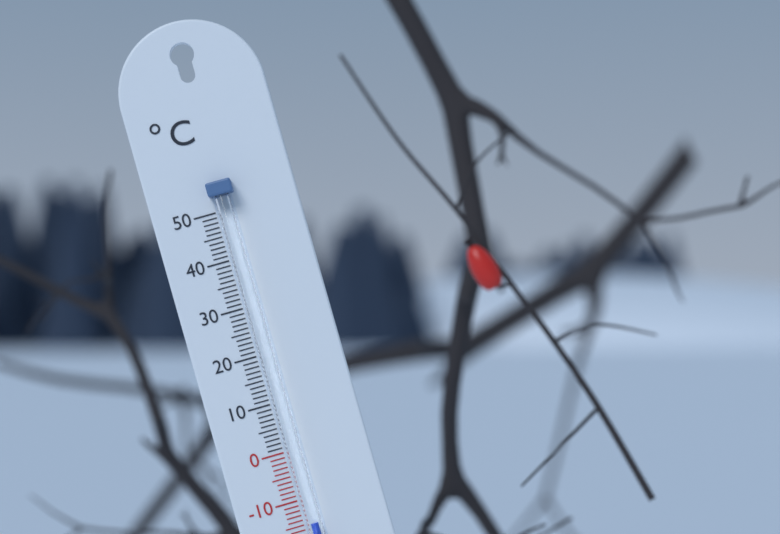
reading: -15 °C
